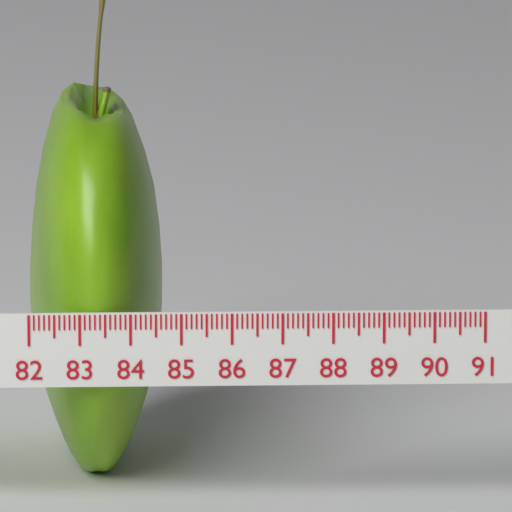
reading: 84.7 (no unit)
